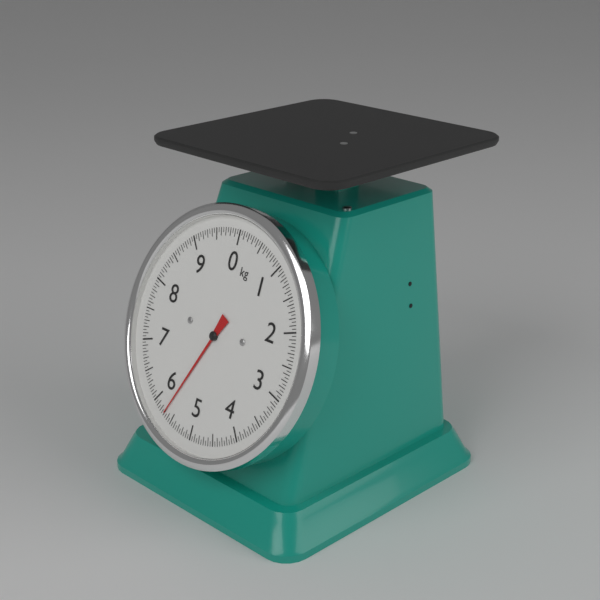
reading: 5.70 kg
